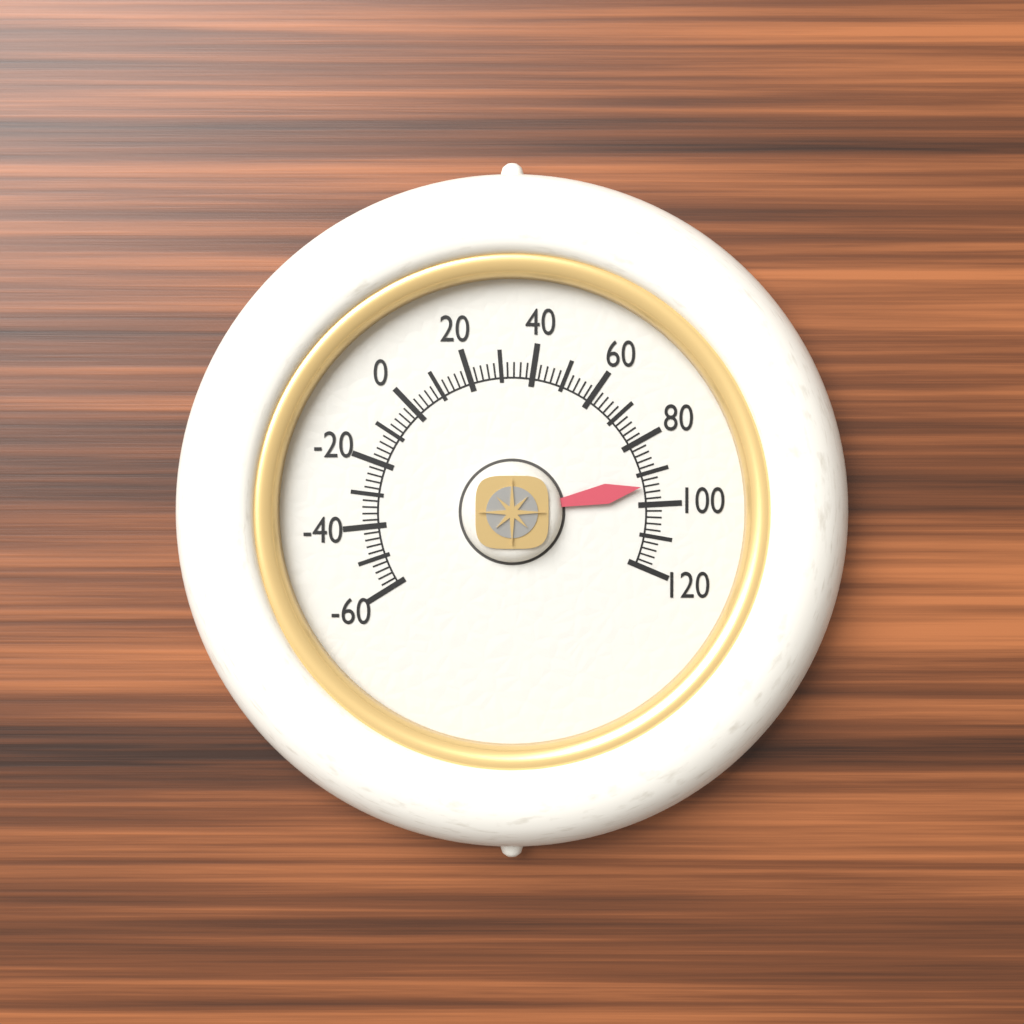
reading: 94 (no unit)
